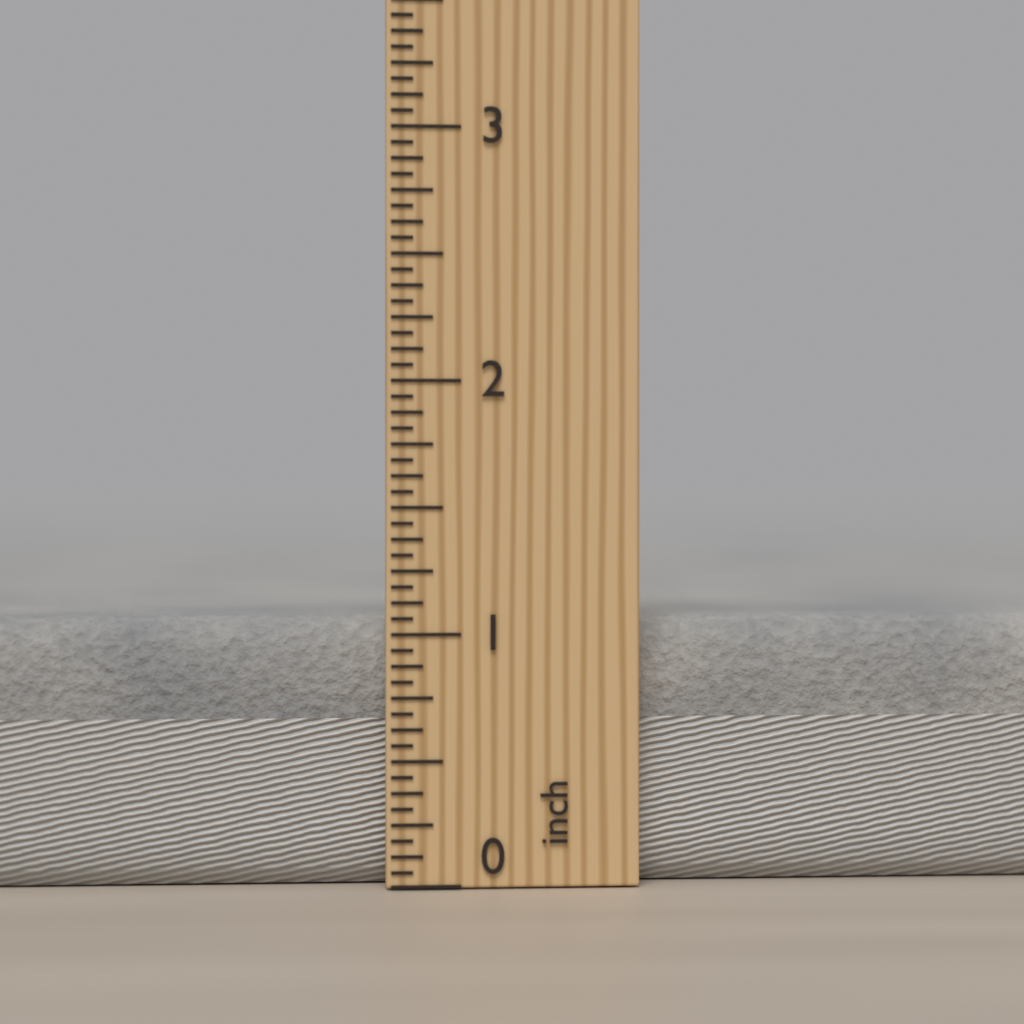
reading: 1.0625 inch
